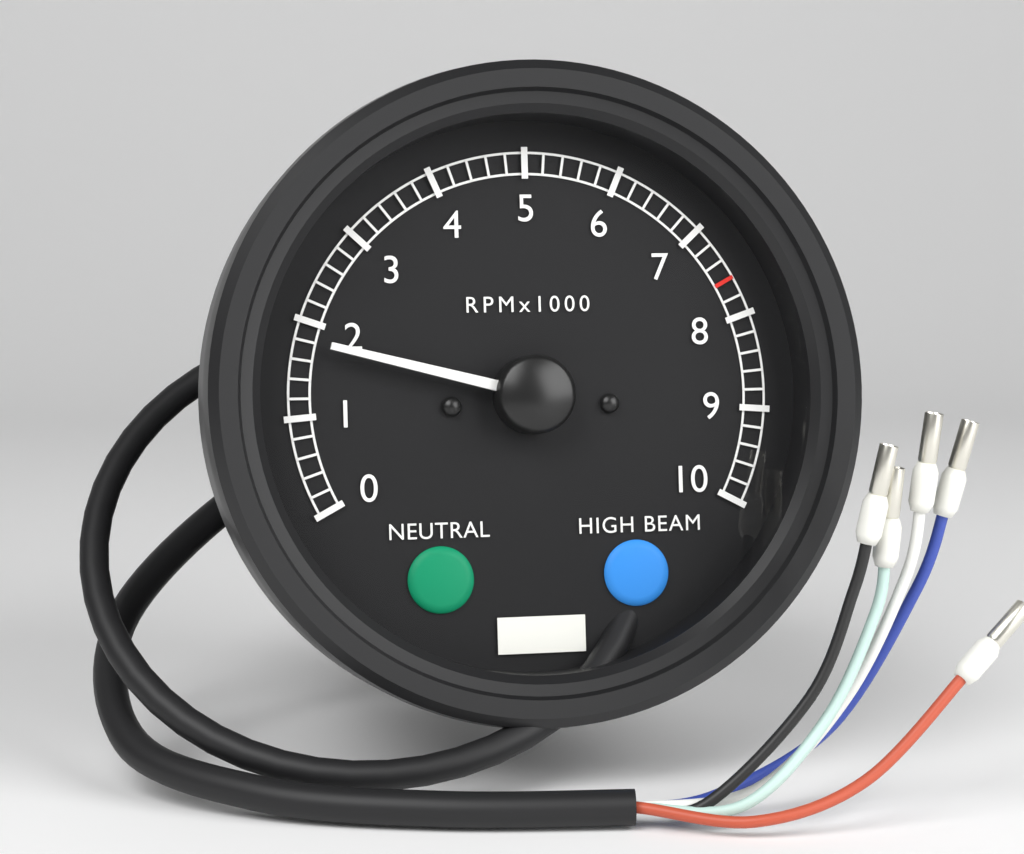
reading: 1800 RPM
